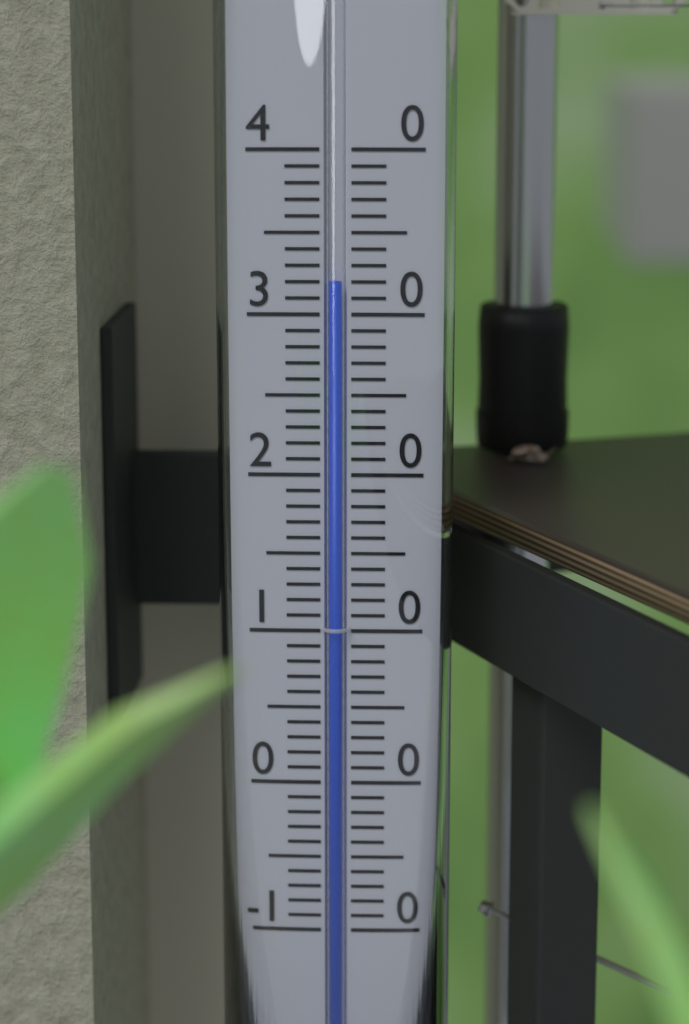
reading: 32 (no unit)
